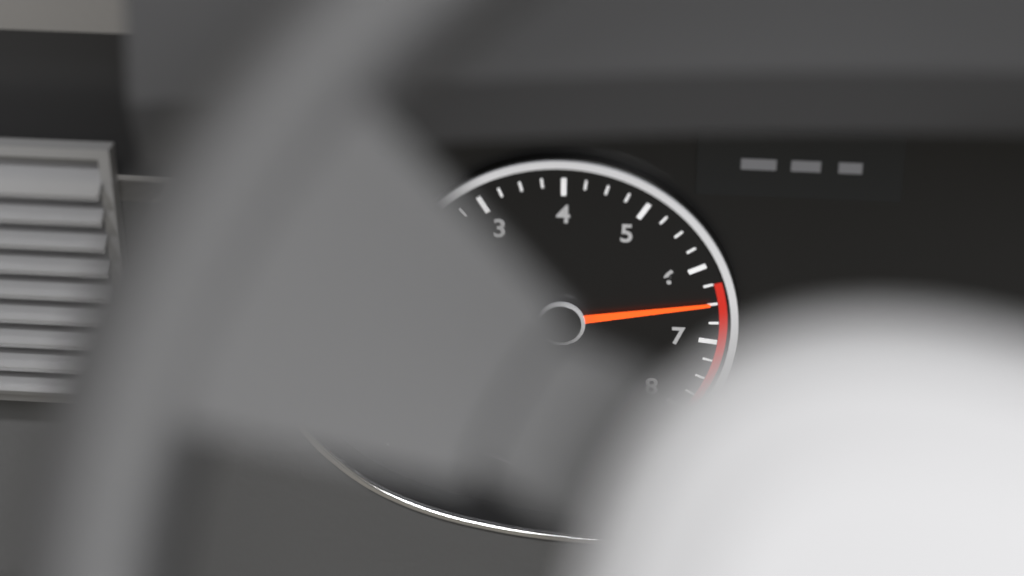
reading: 6.50 x1000 rpm
